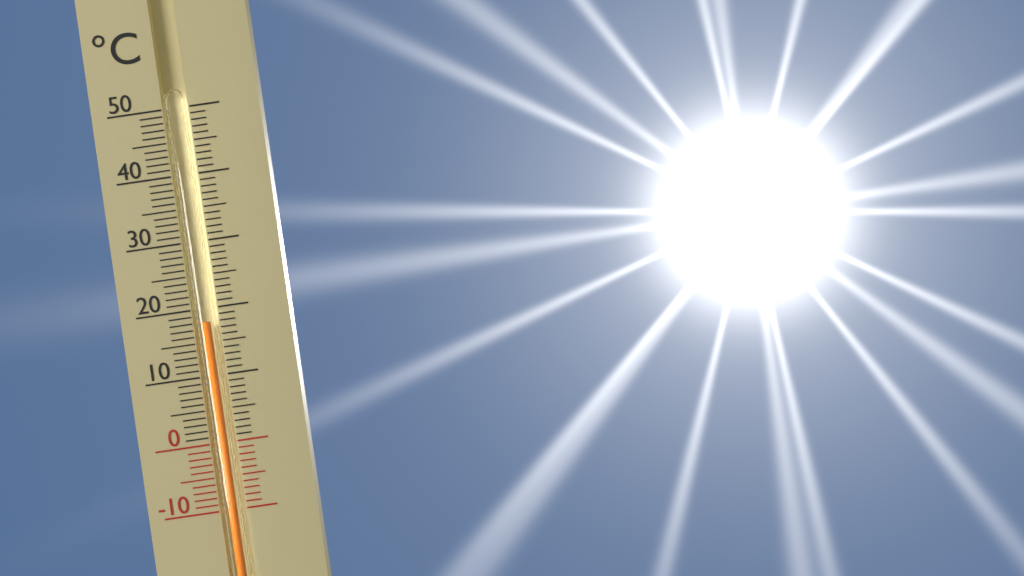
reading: 18 °C
